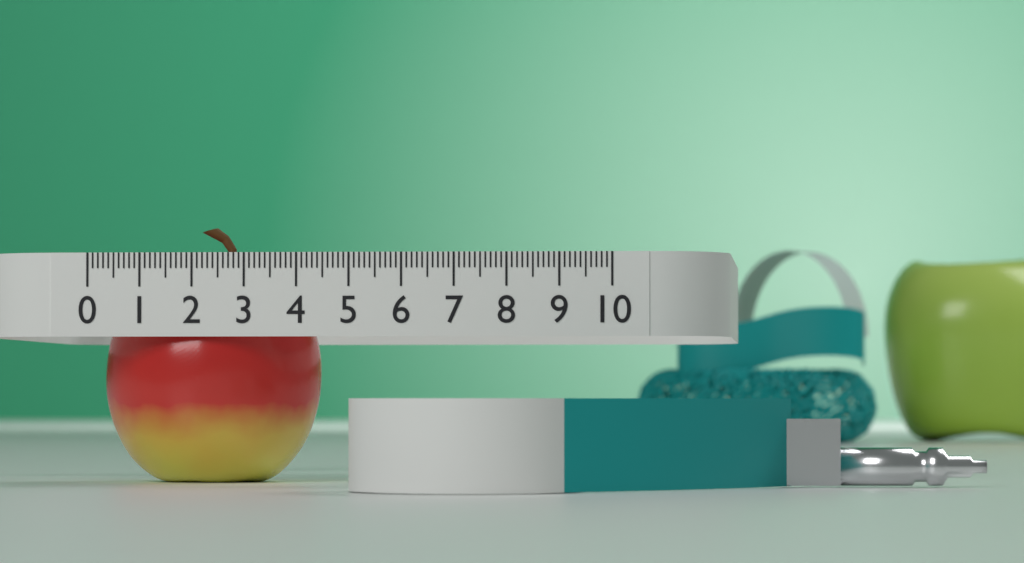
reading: 4.2 (no unit)
